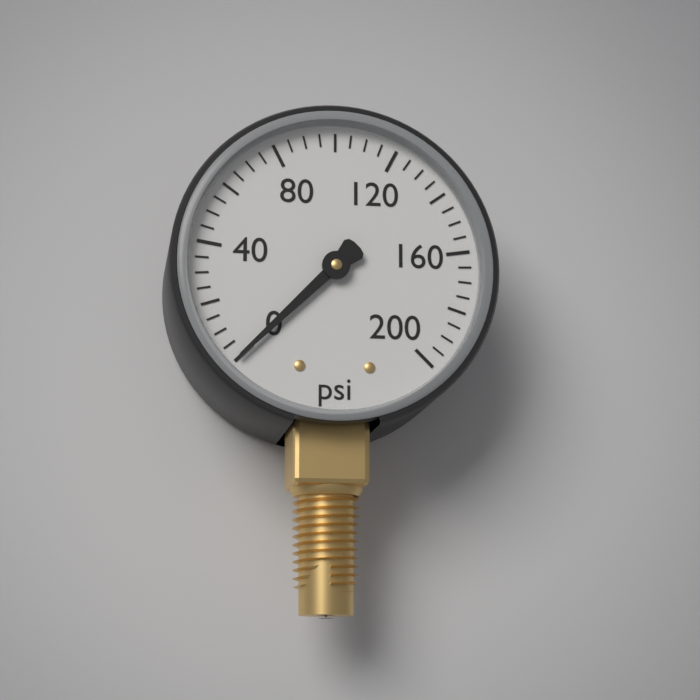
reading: 0 psi
